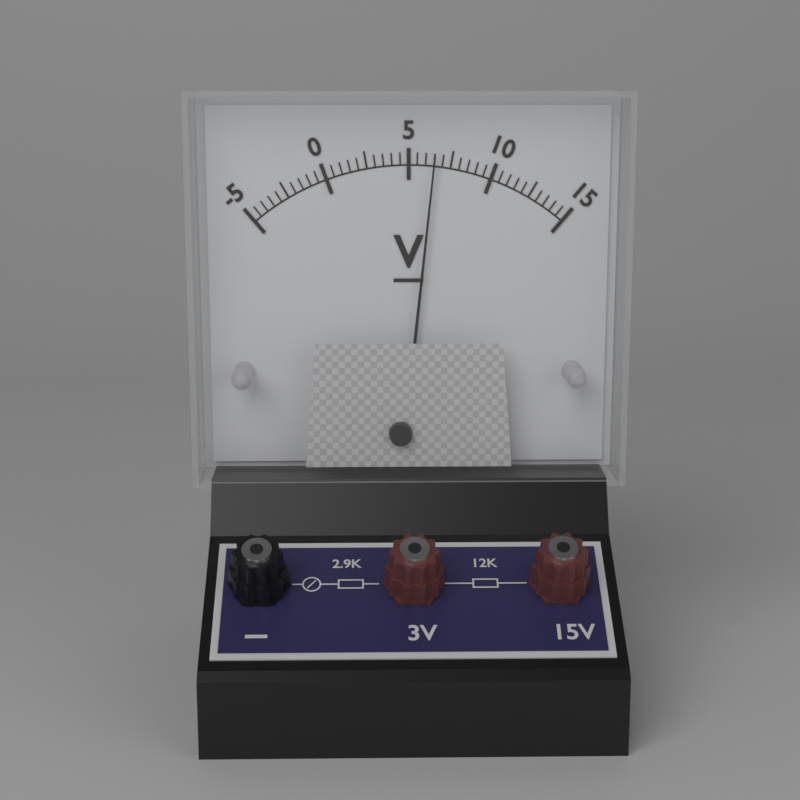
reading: 6.5 V
